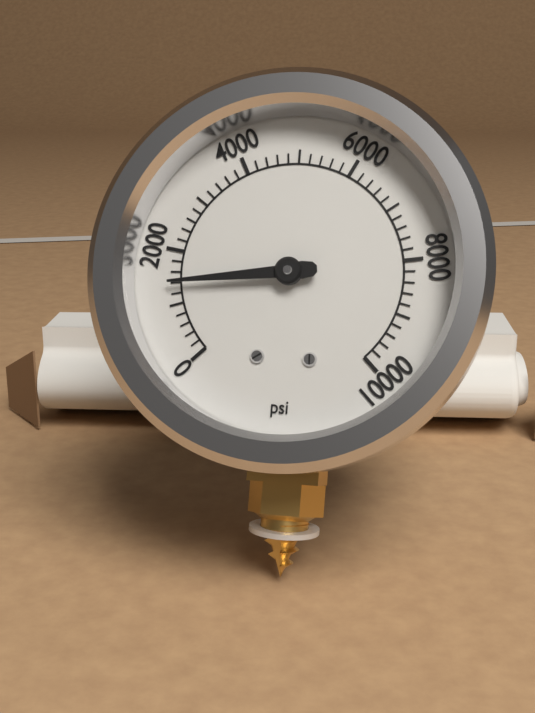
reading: 1400 psi
